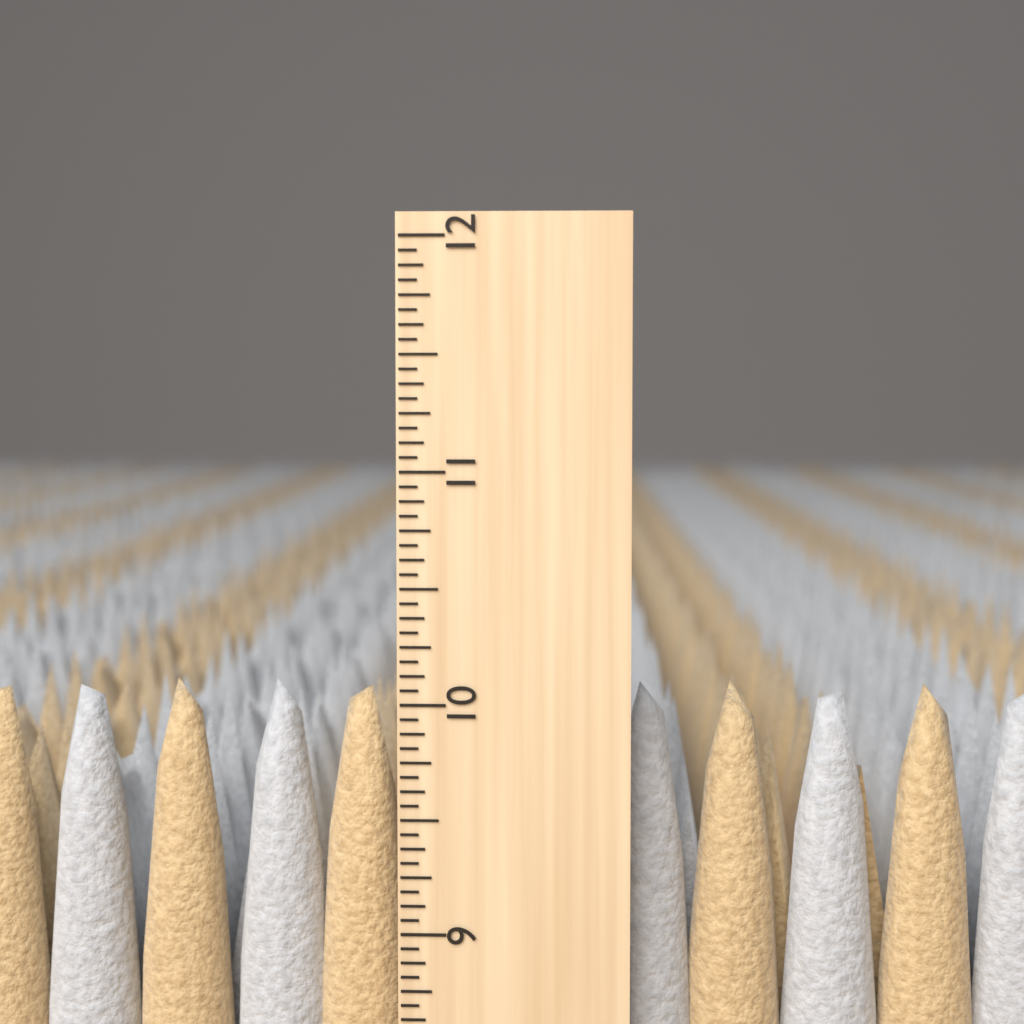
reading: 10.0625 inch
